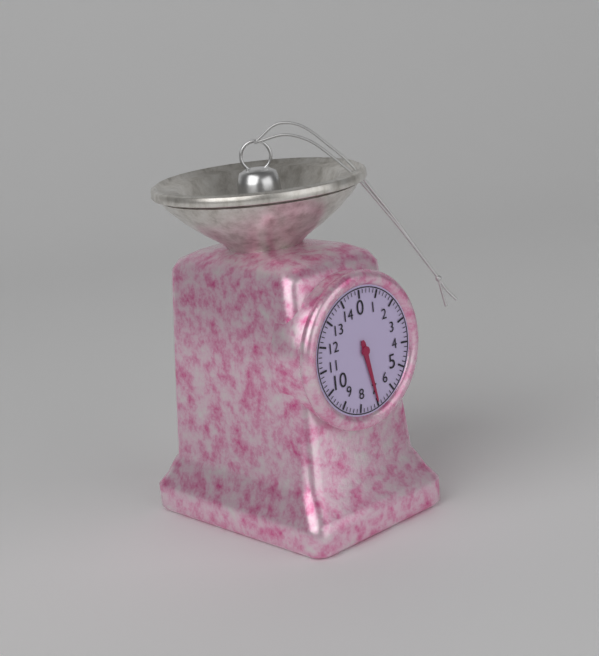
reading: 7.0 (no unit)
